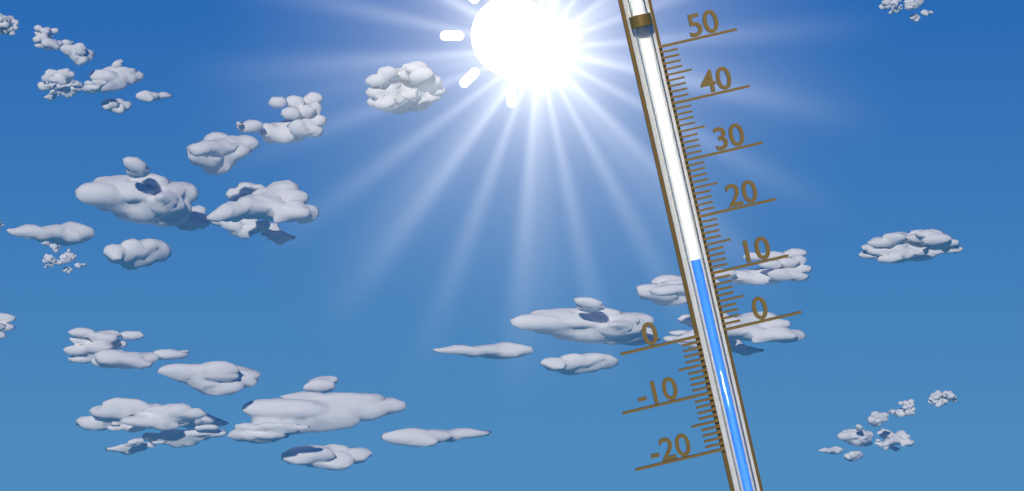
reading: 13 (no unit)
